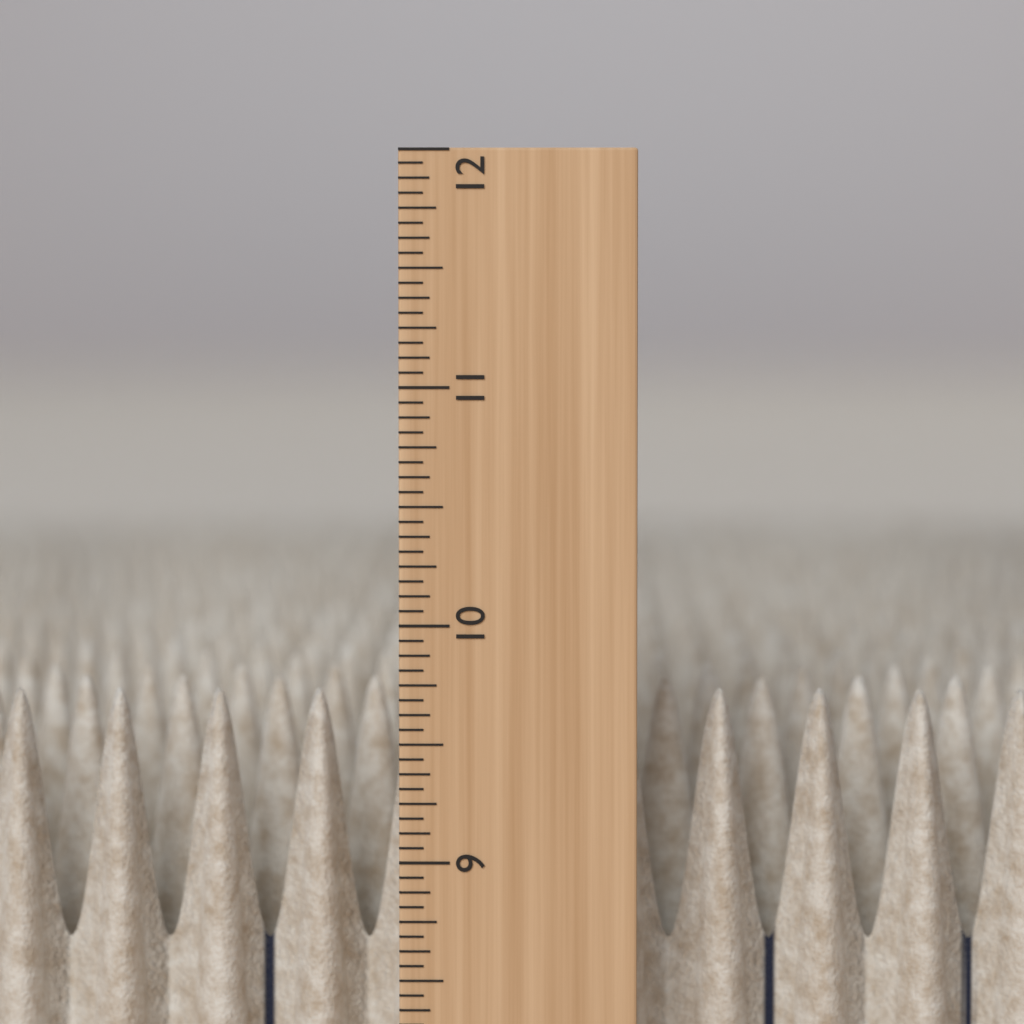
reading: 9.6875 in
